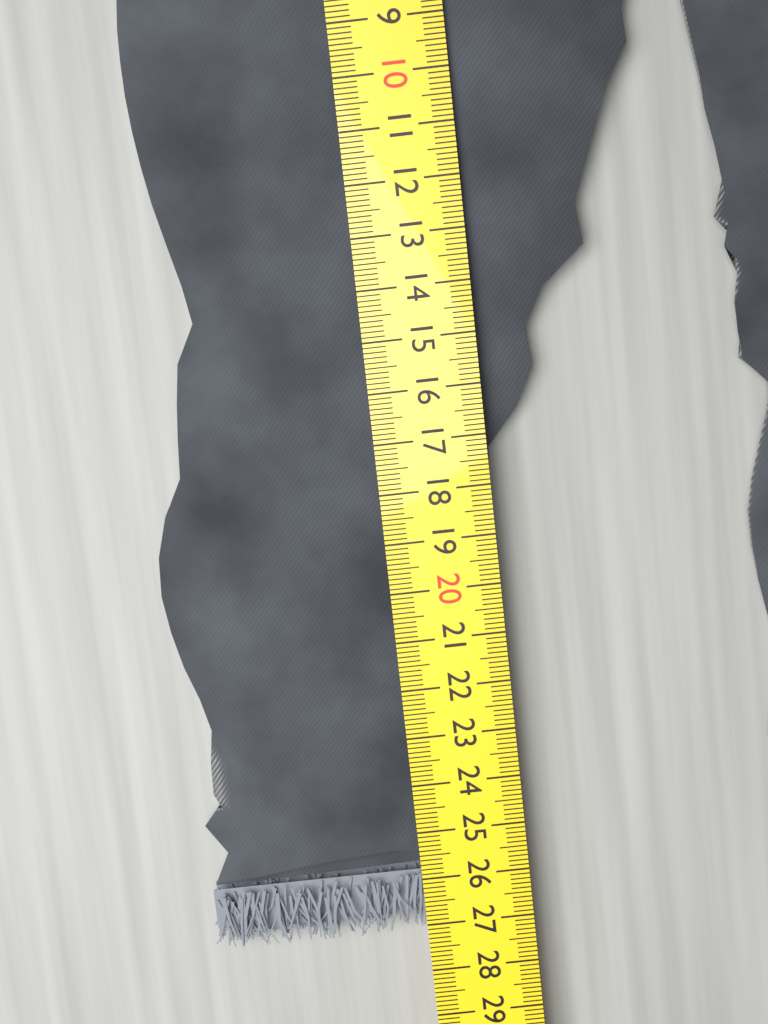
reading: 27.2 cm
